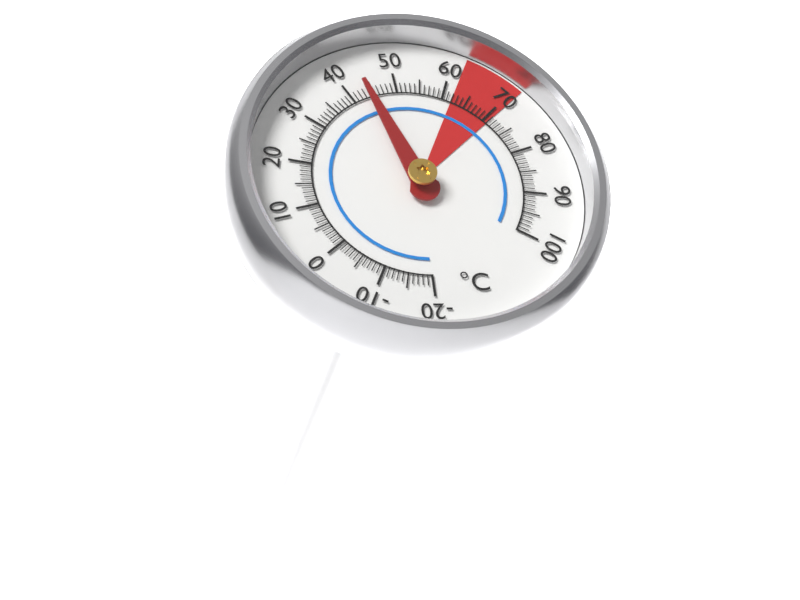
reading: 44 °C
